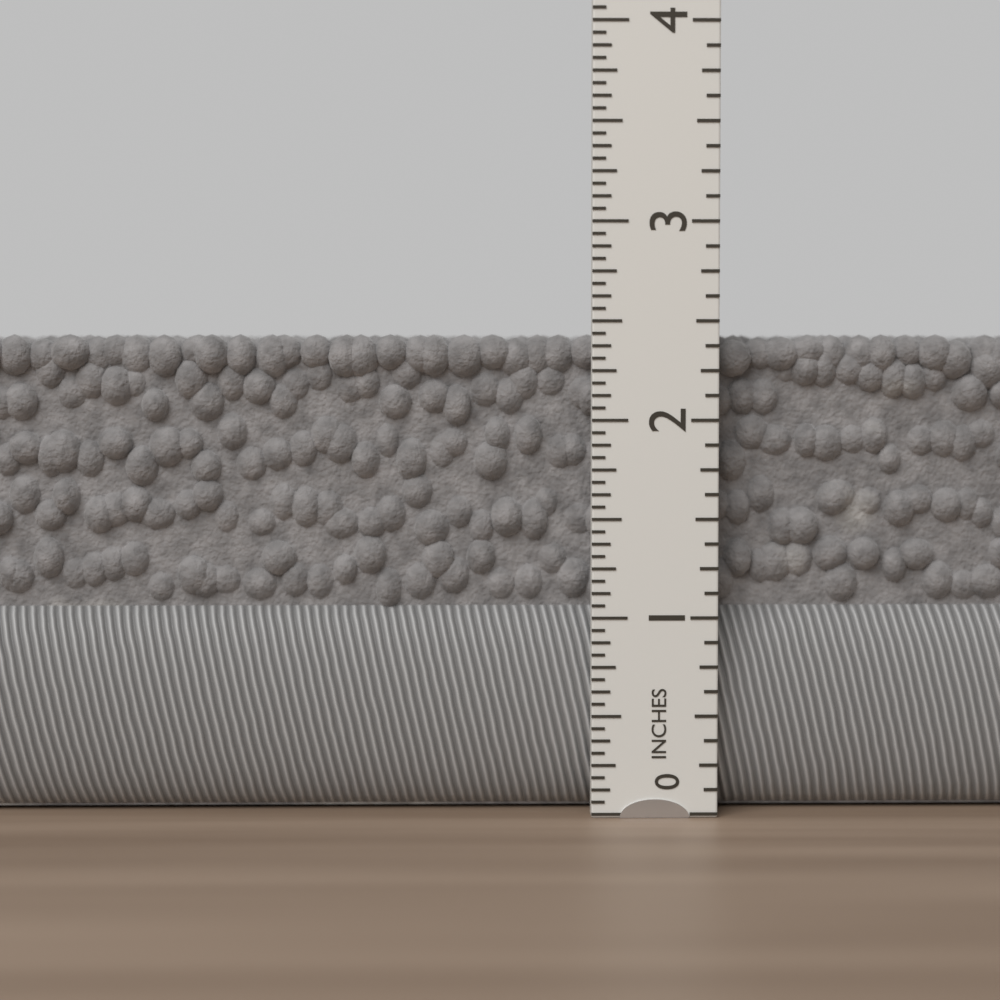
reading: 2.4375 in
